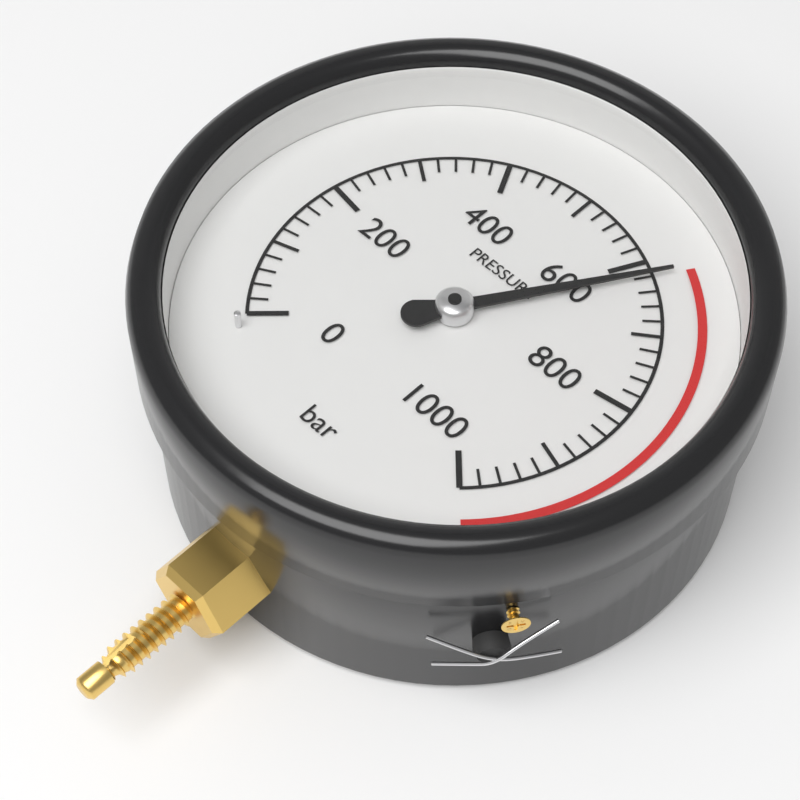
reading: 620 bar
